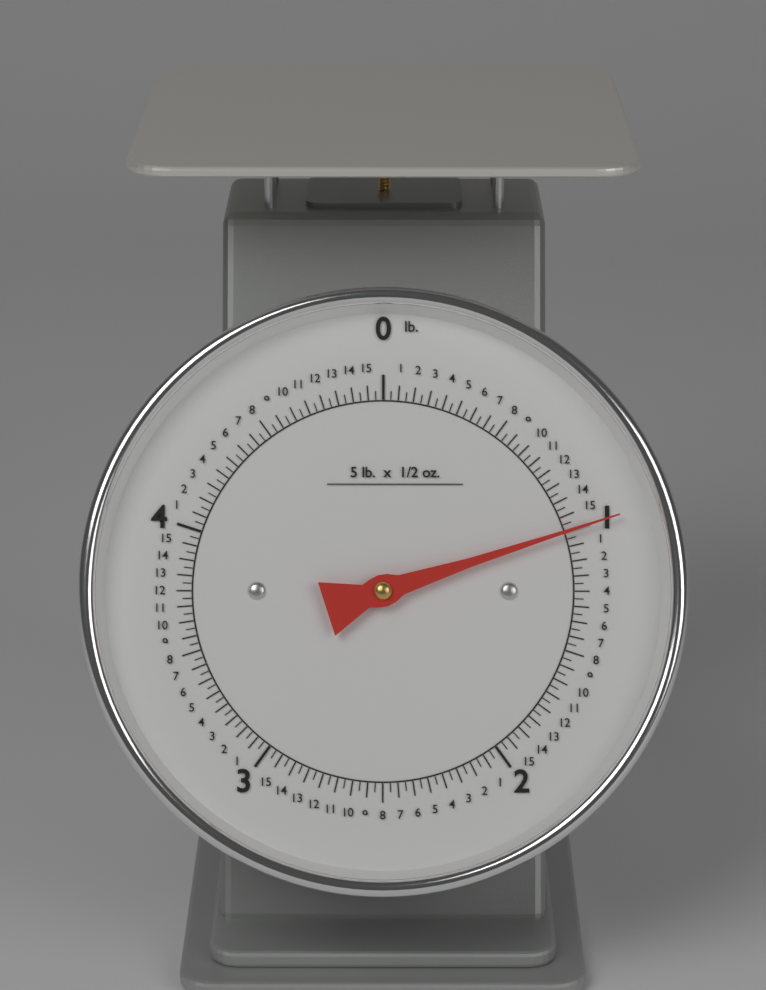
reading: 1.00000 lb
